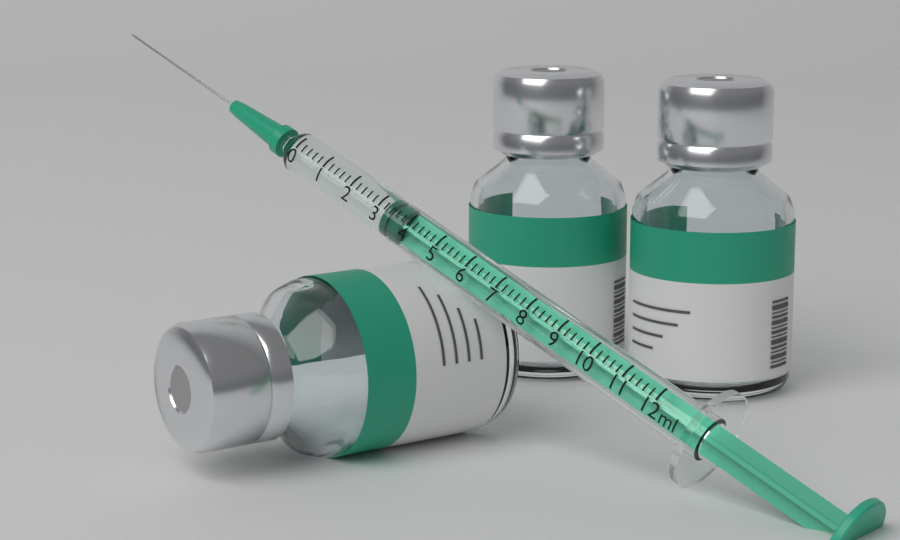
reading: 3.2 ml
